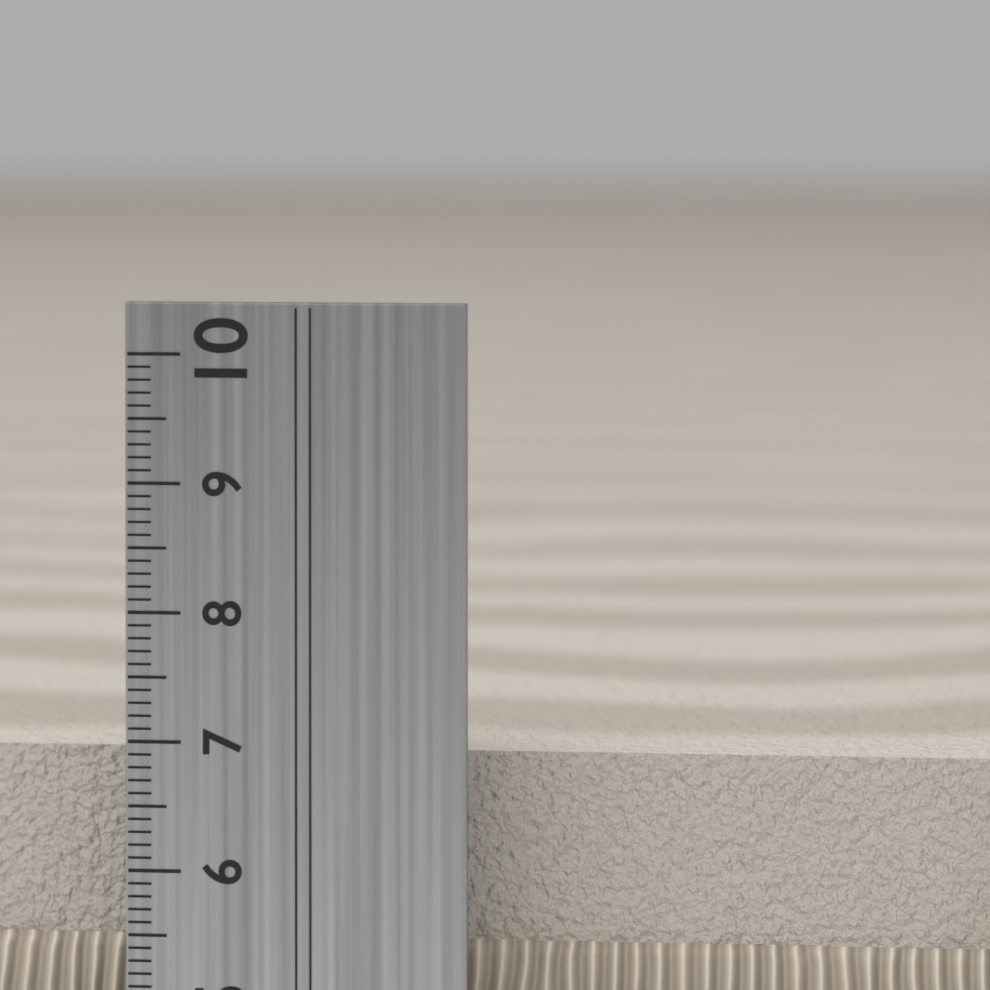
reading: 6.8 cm
